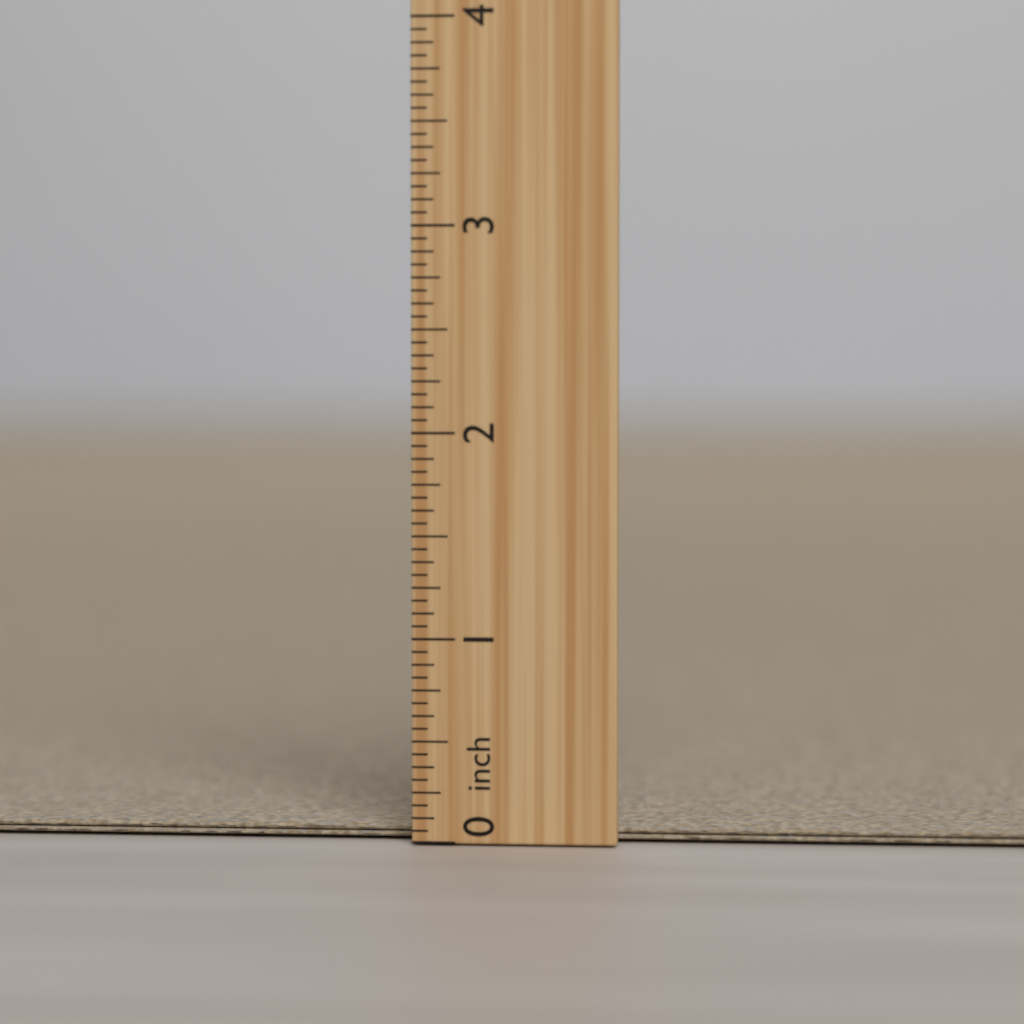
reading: 0.0625 inch
